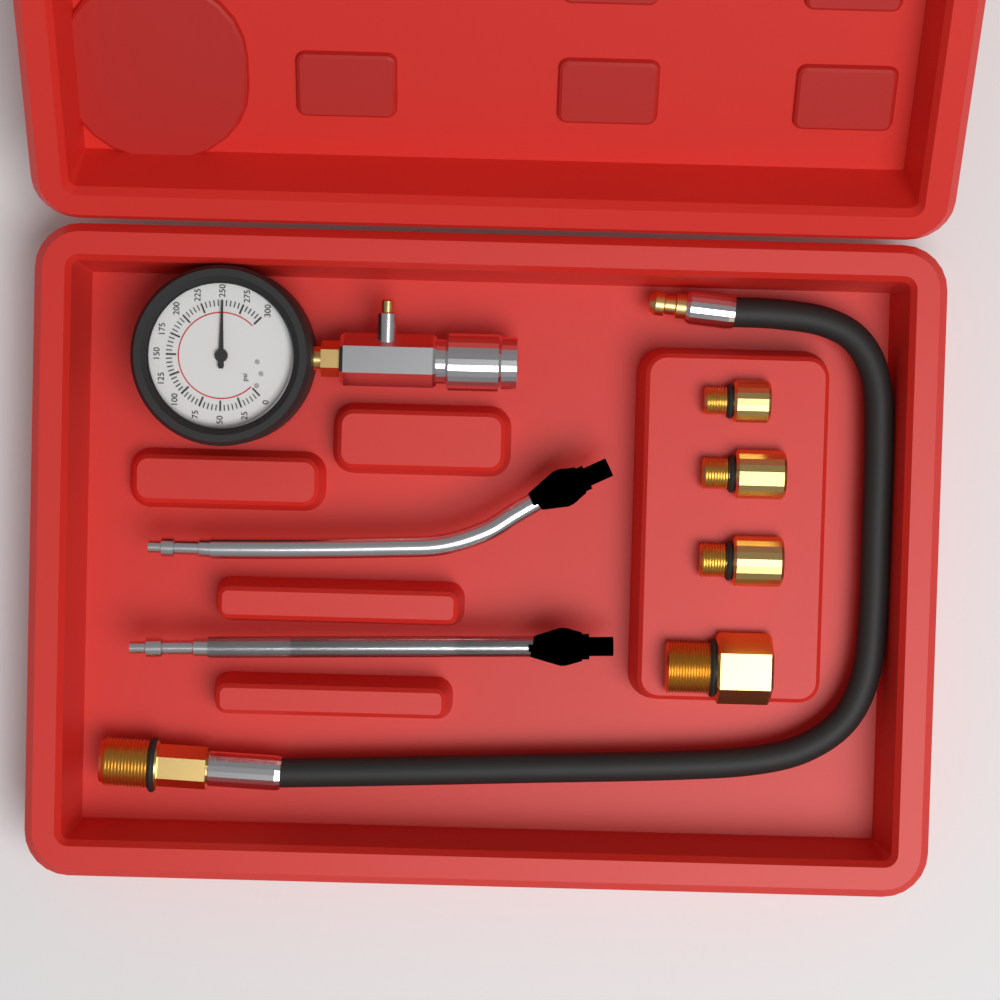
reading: 250 psi
